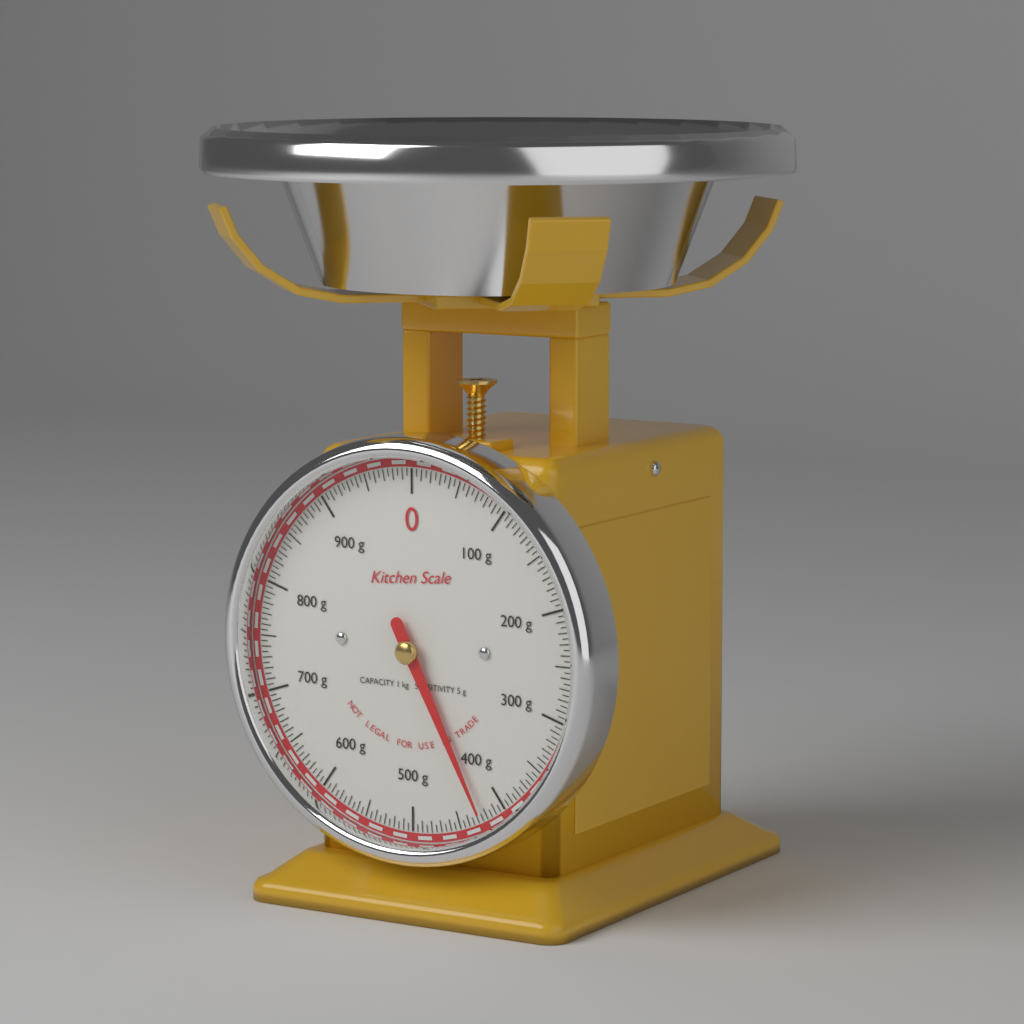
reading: 425 g
